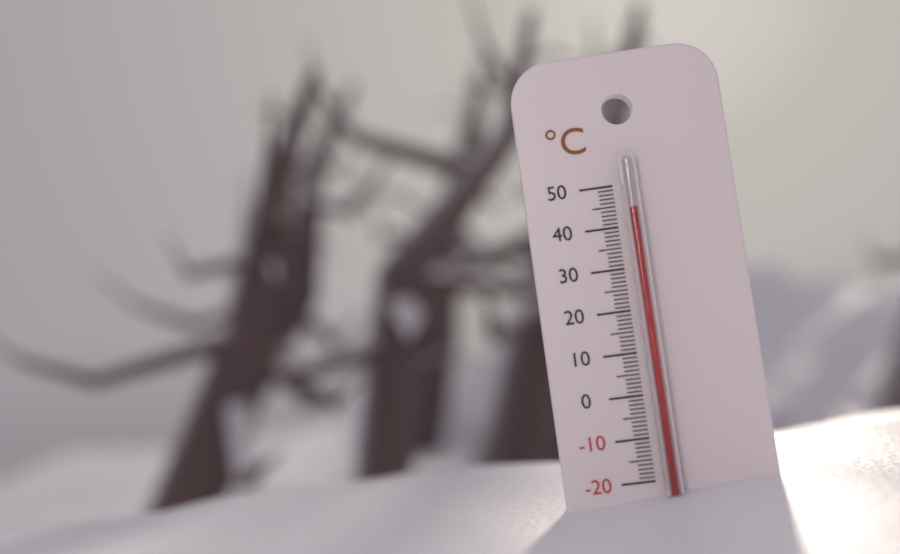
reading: 44 °C
